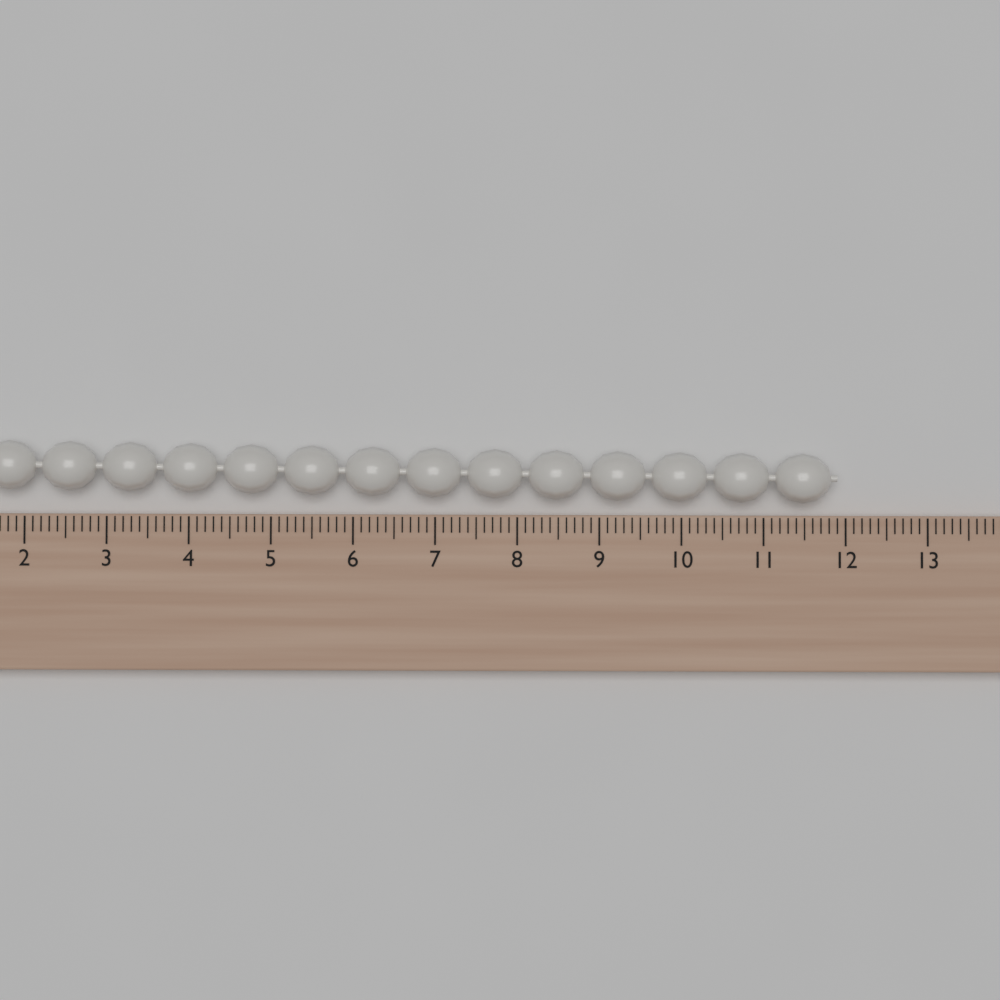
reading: 11.9 (no unit)
